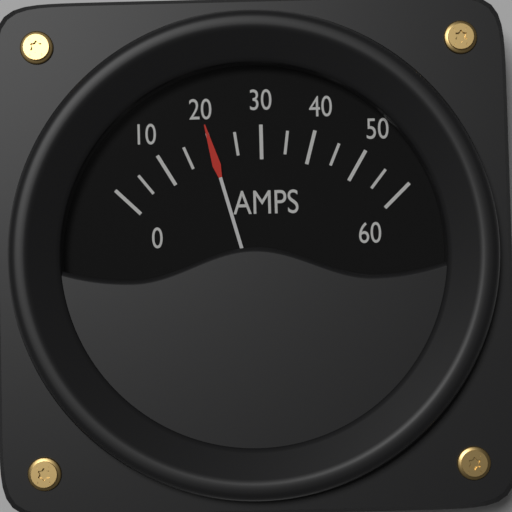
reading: 20 A
